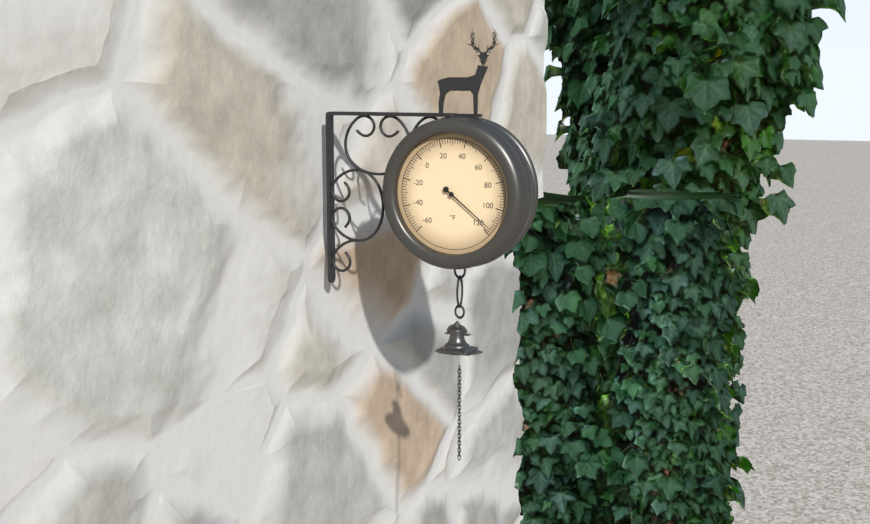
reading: 116 °F
